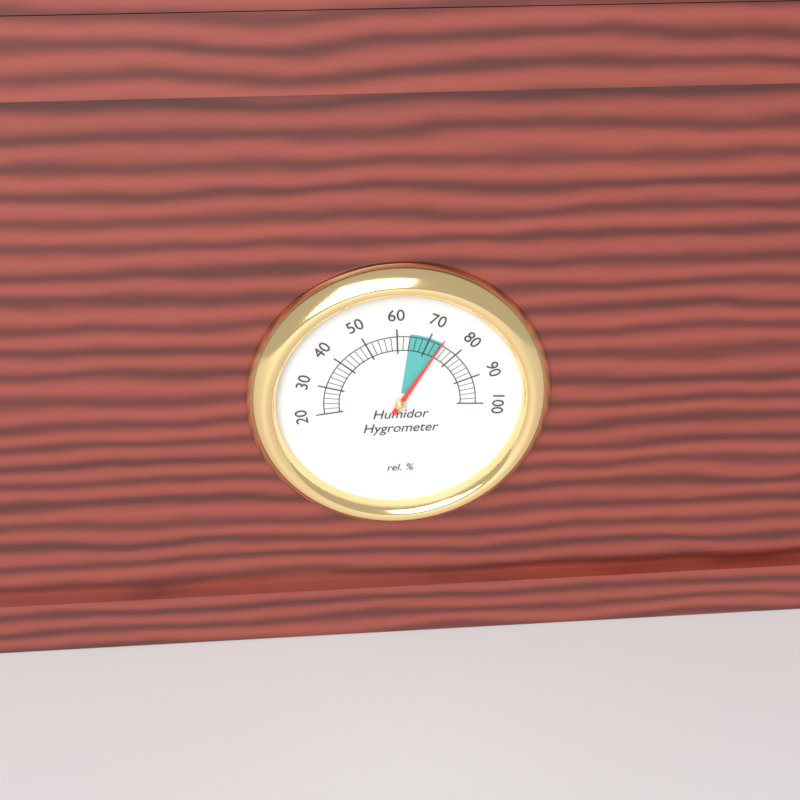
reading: 74 %
